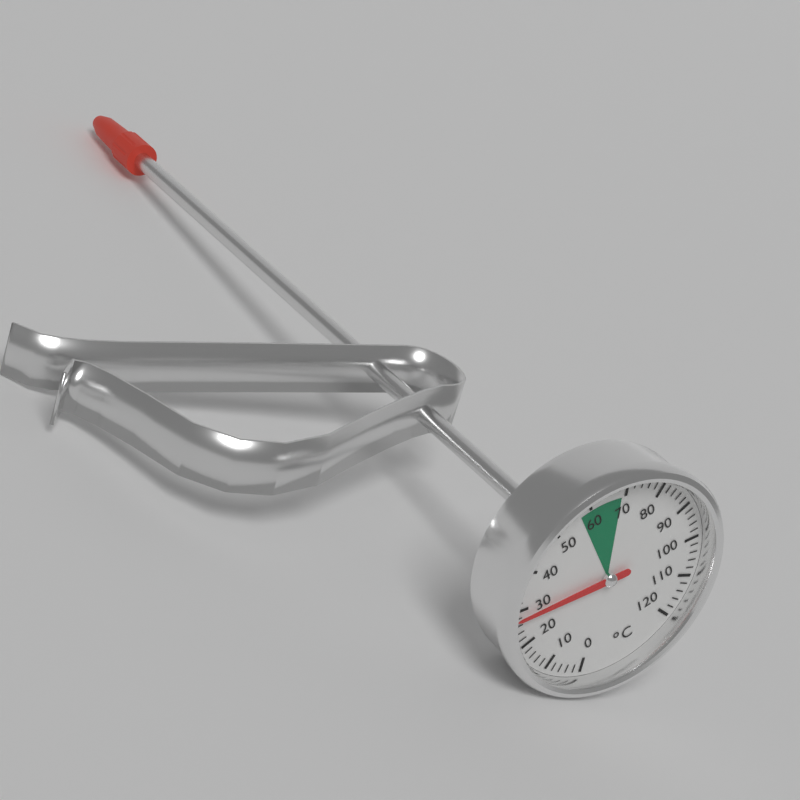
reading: 28 °C
